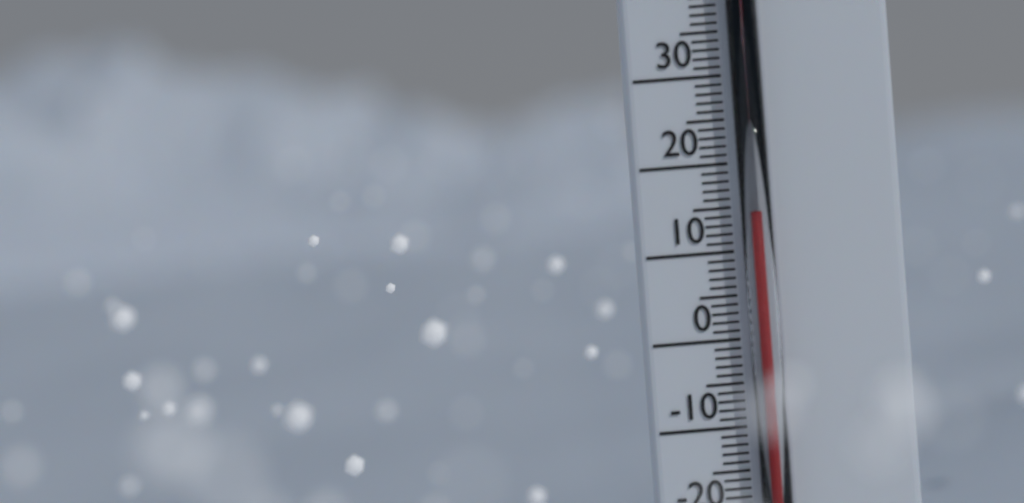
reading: 14 °C
